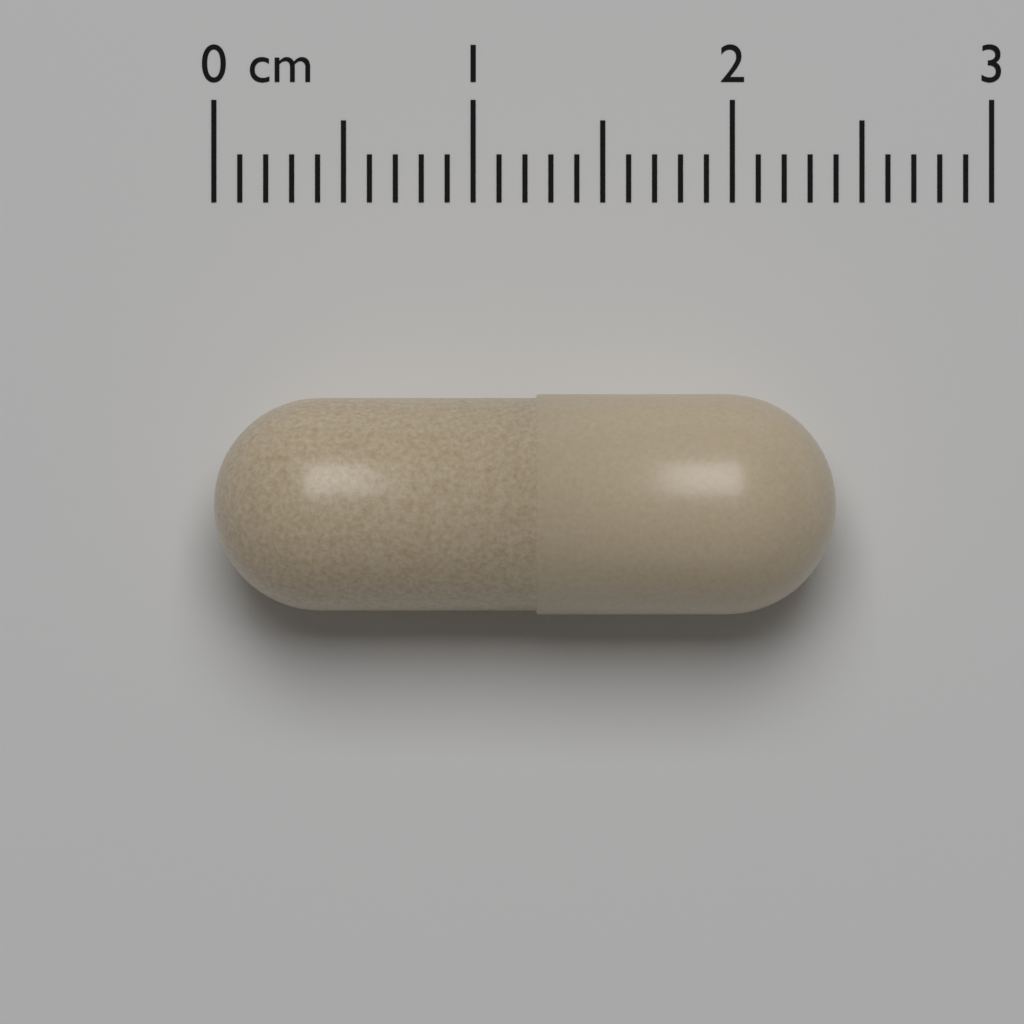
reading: 2.4 cm
